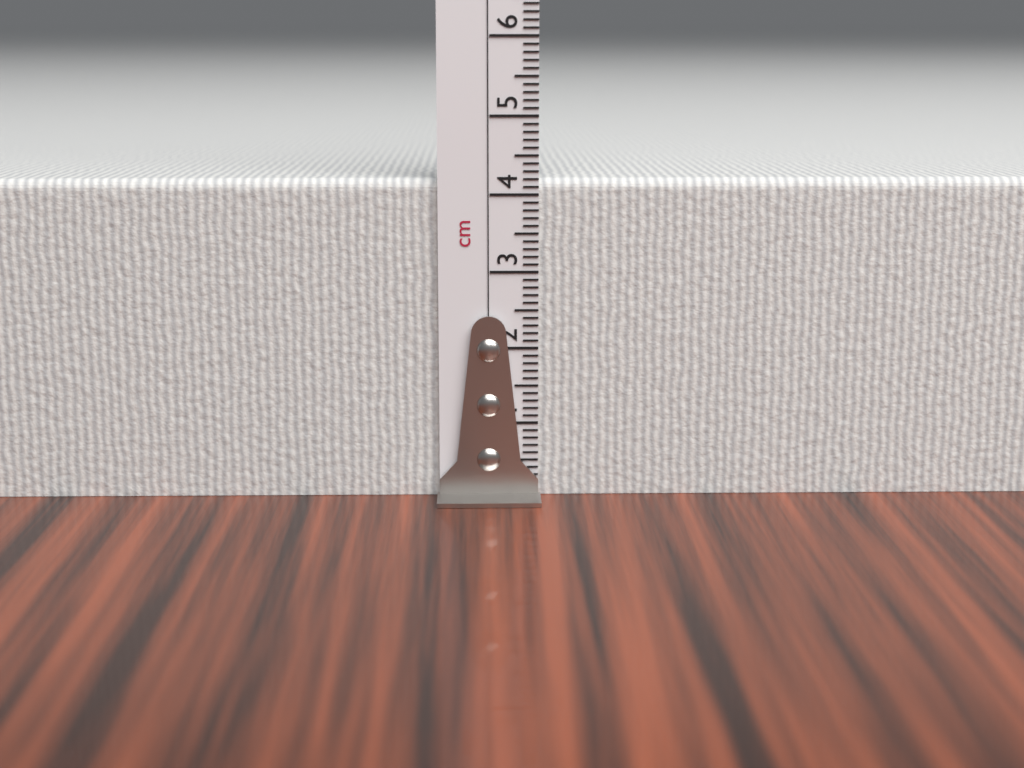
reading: 4.2 cm
